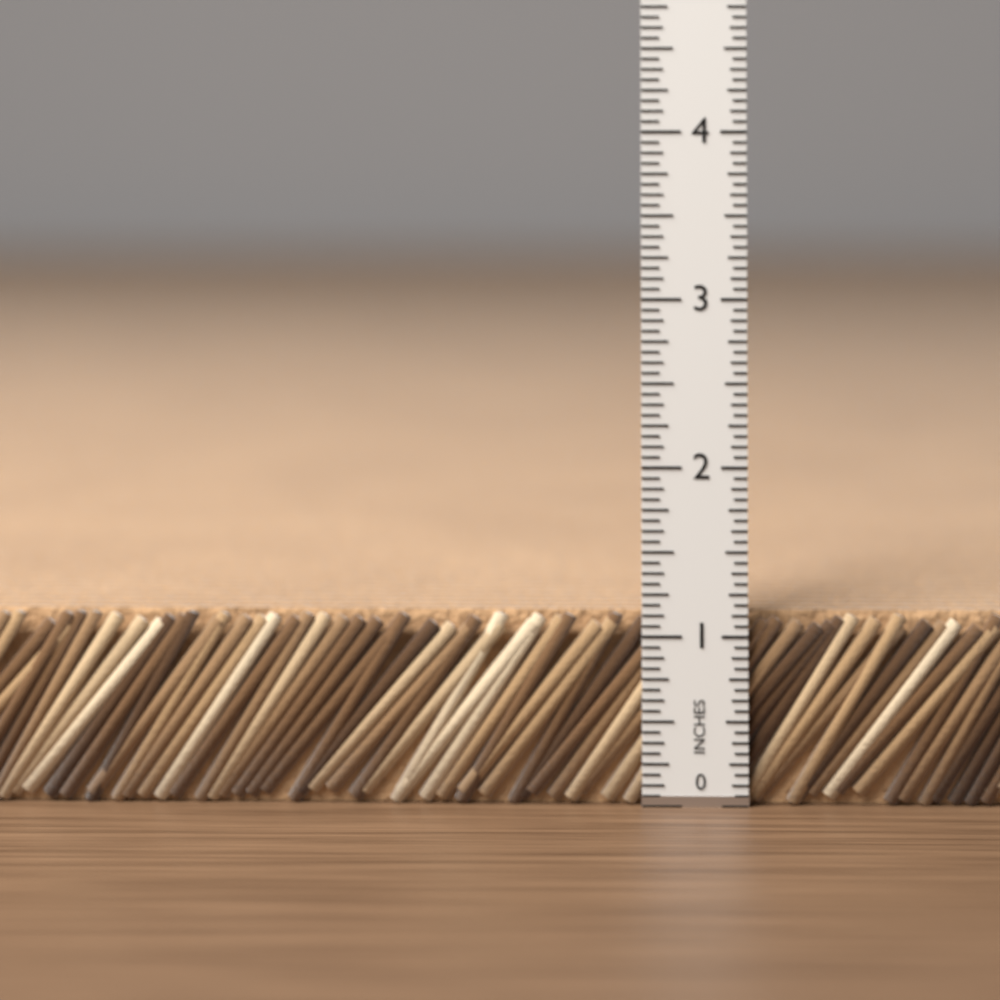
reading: 1.1250 in
